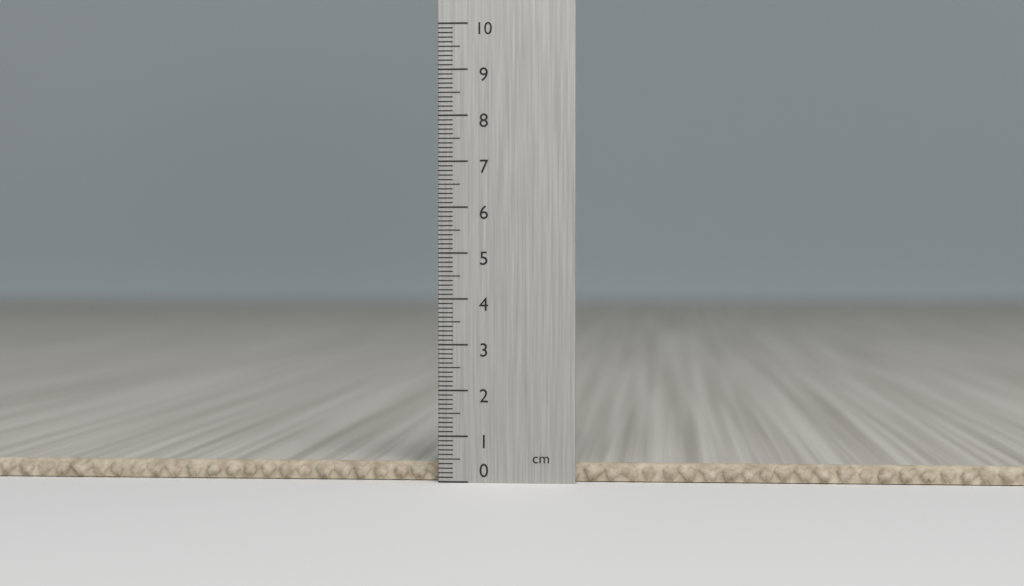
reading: 0.4 cm
